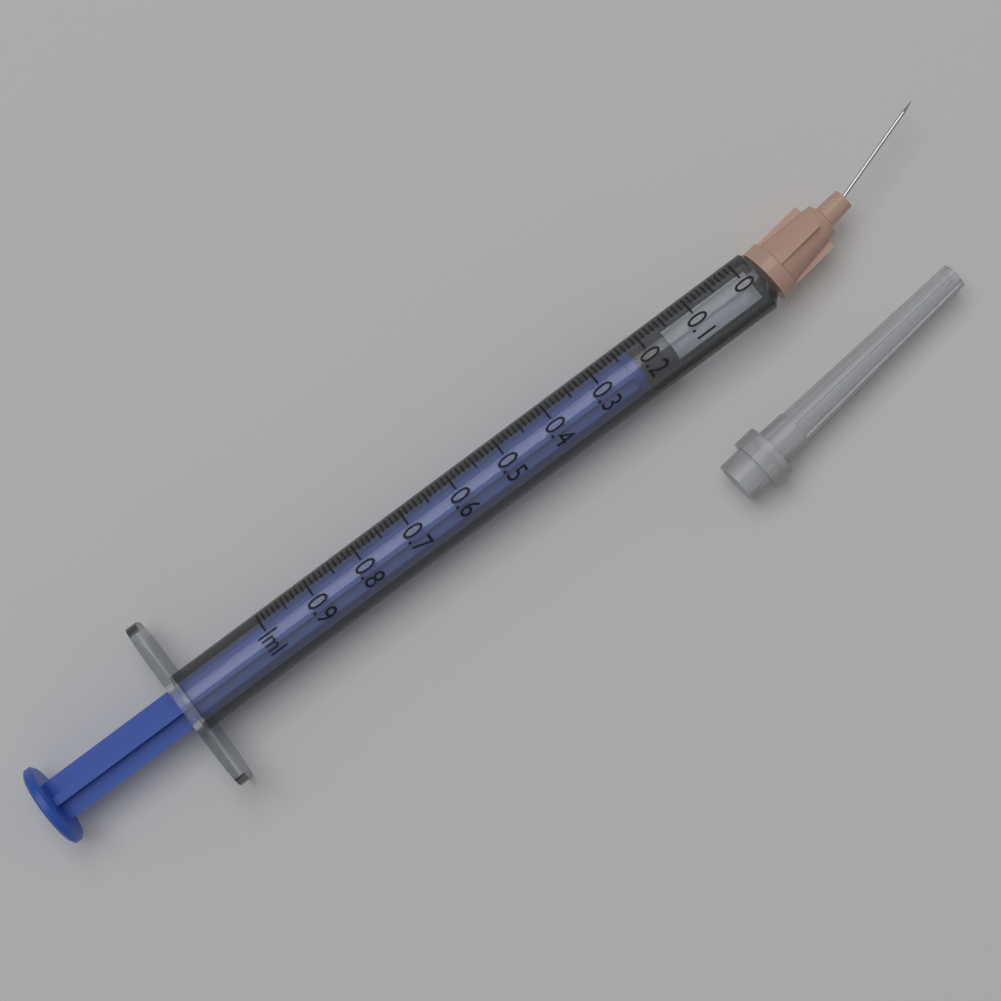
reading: 0.16 ml
